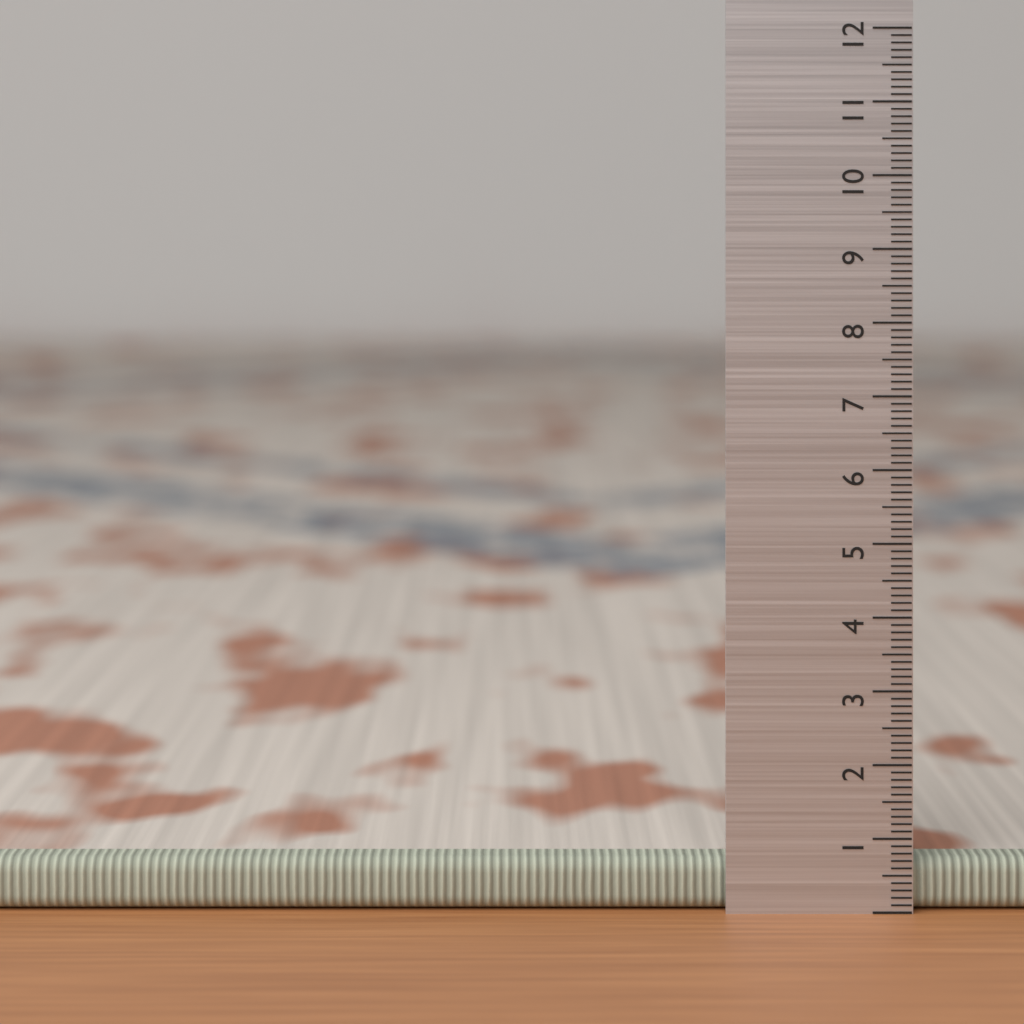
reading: 0.7 (no unit)
